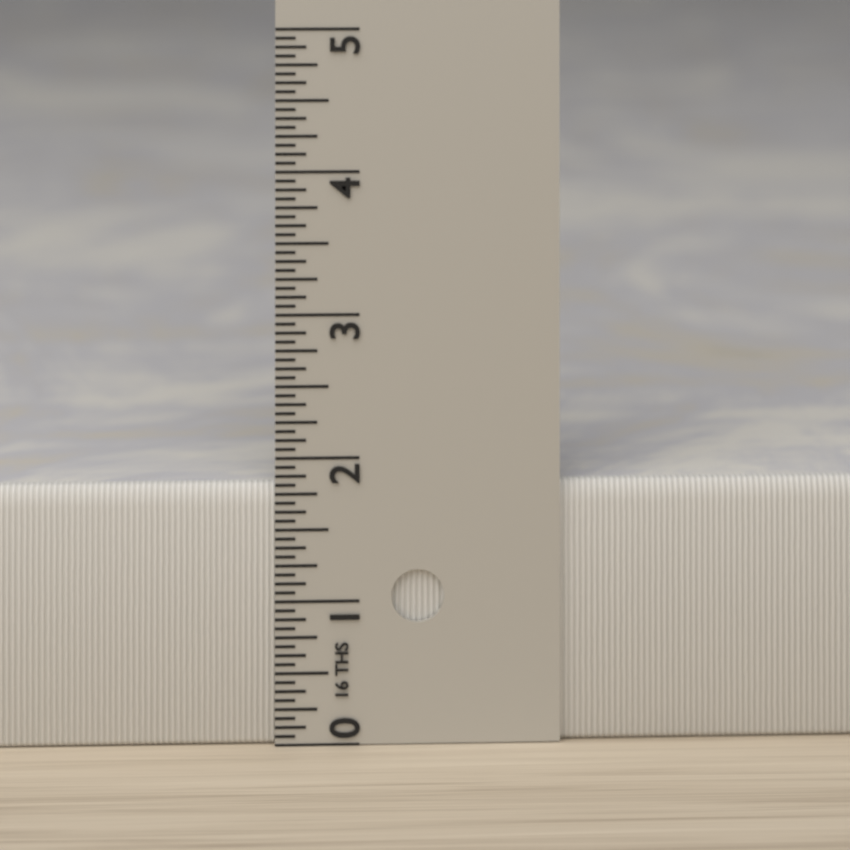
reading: 1.8125 in
